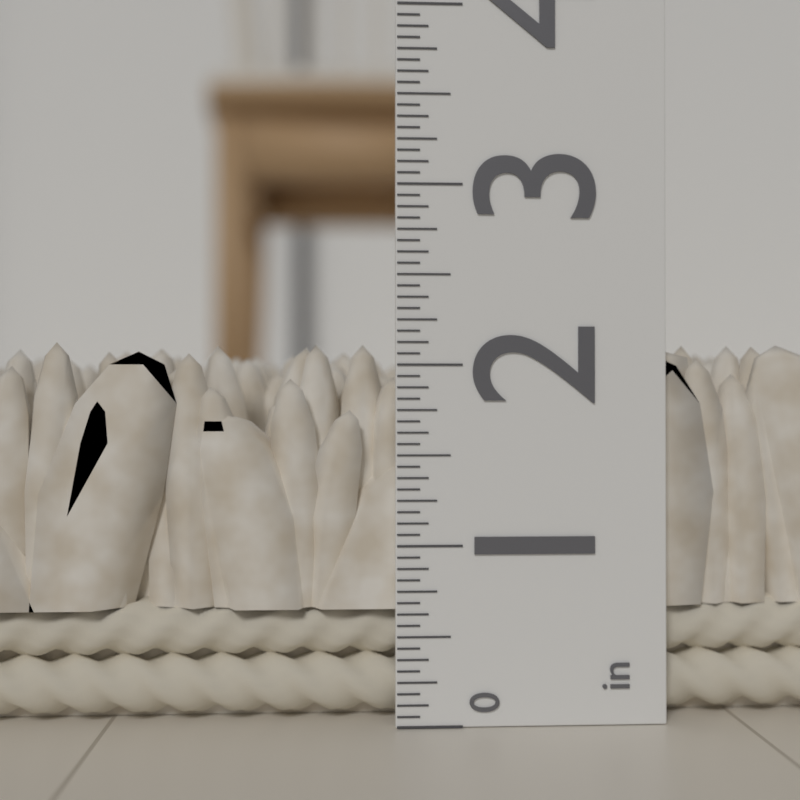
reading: 2.1250 in
